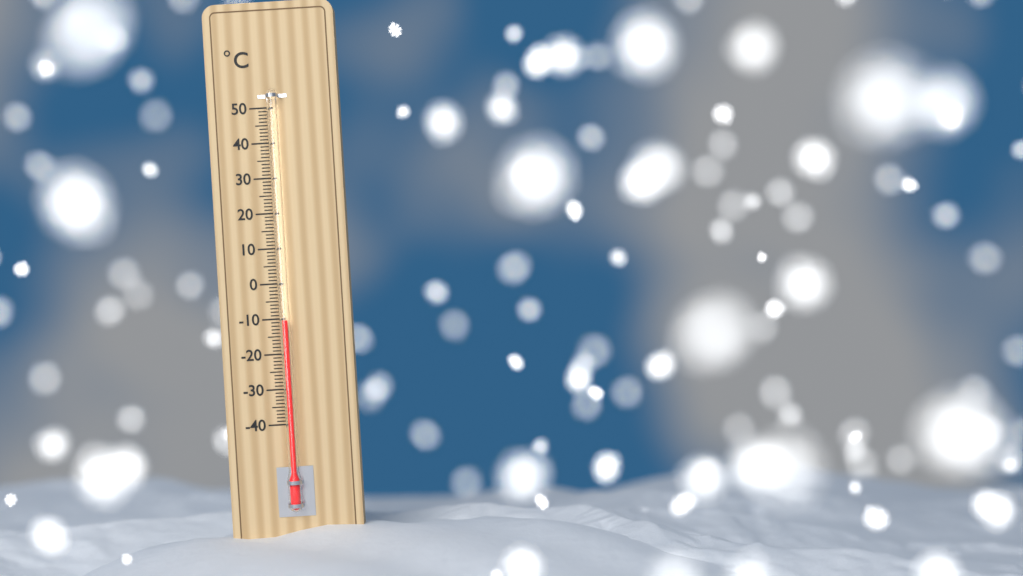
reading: -10.5 °C
